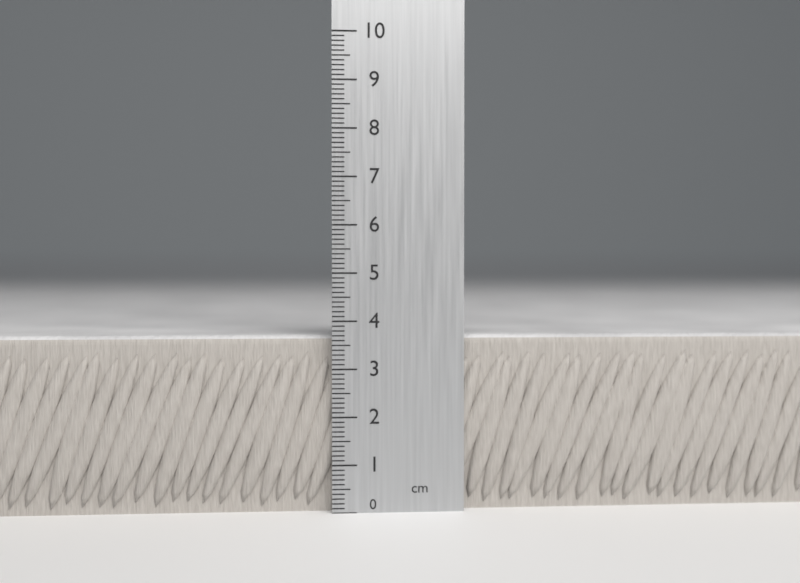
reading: 3.7 cm
